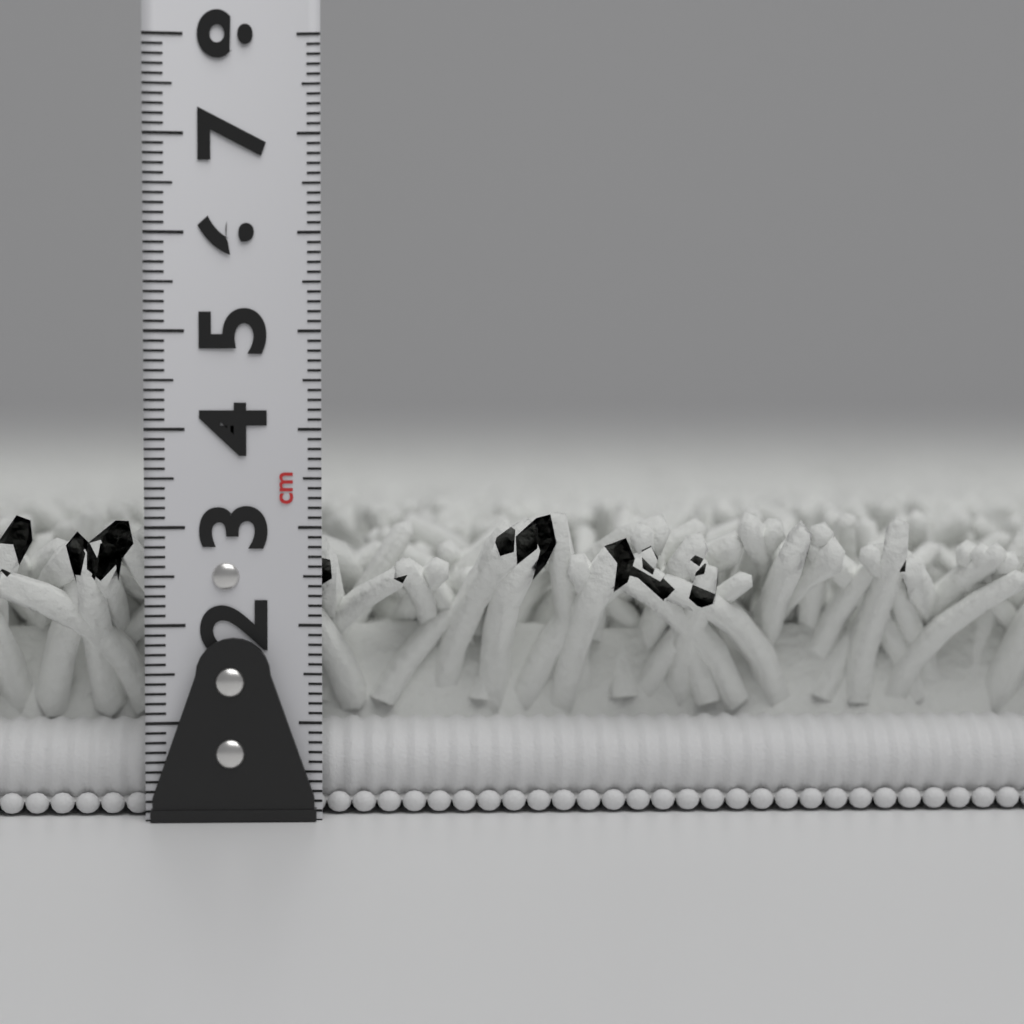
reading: 3.2 cm
